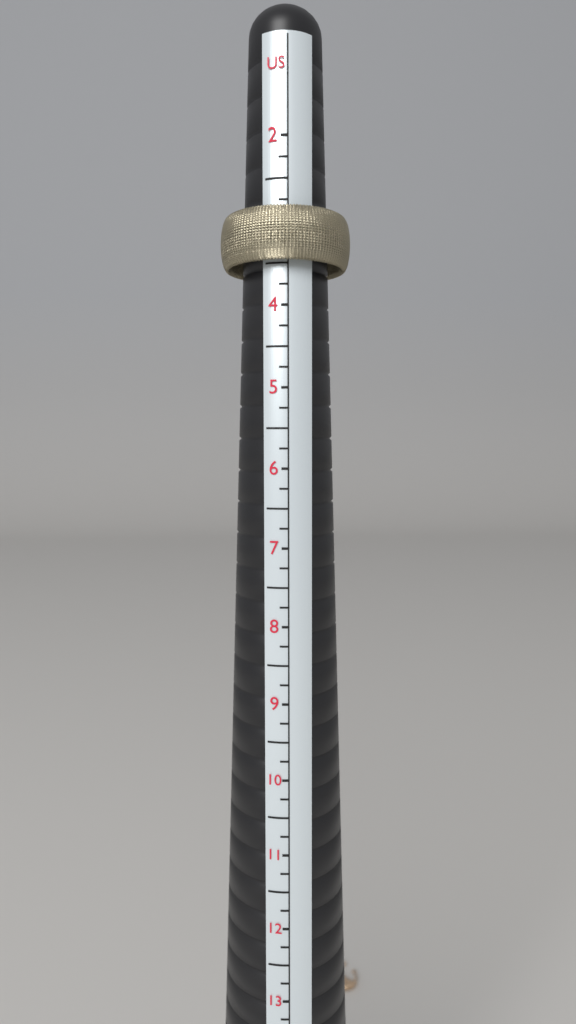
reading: 3.50 US
